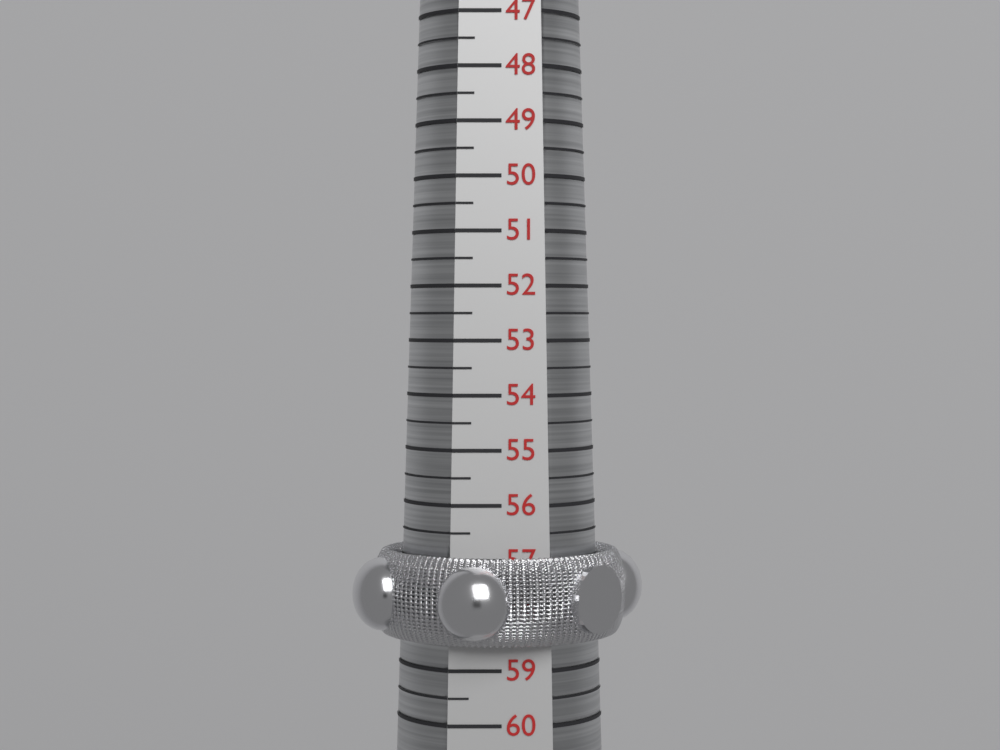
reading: 58.5 (no unit)
